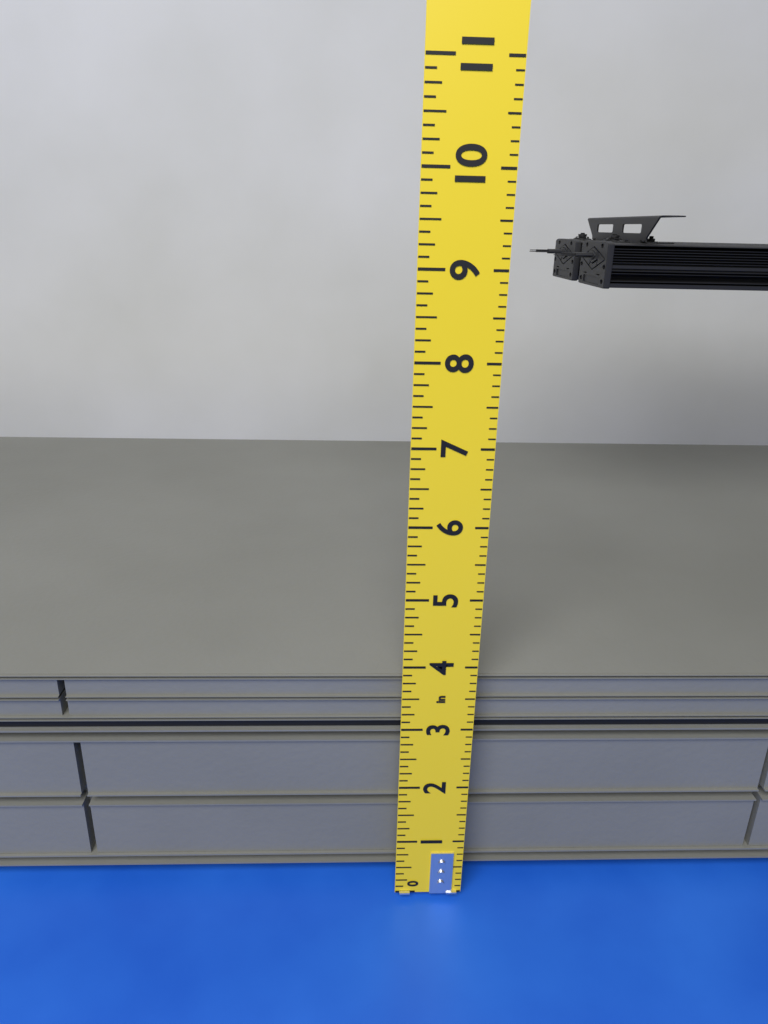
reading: 3.625 in
